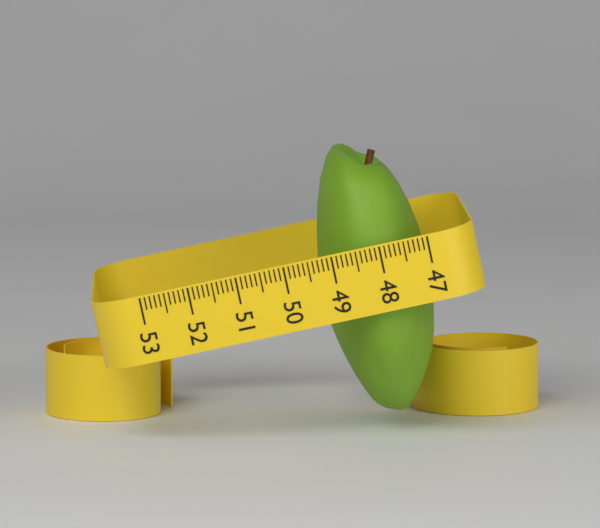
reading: 49.3 (no unit)
